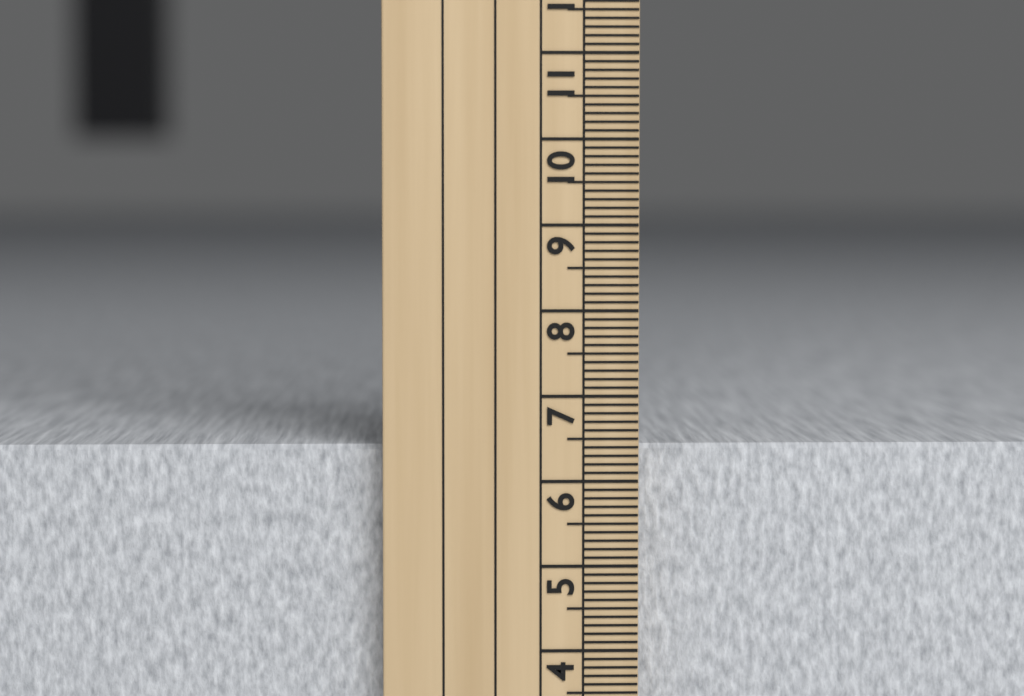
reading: 6.4 cm
